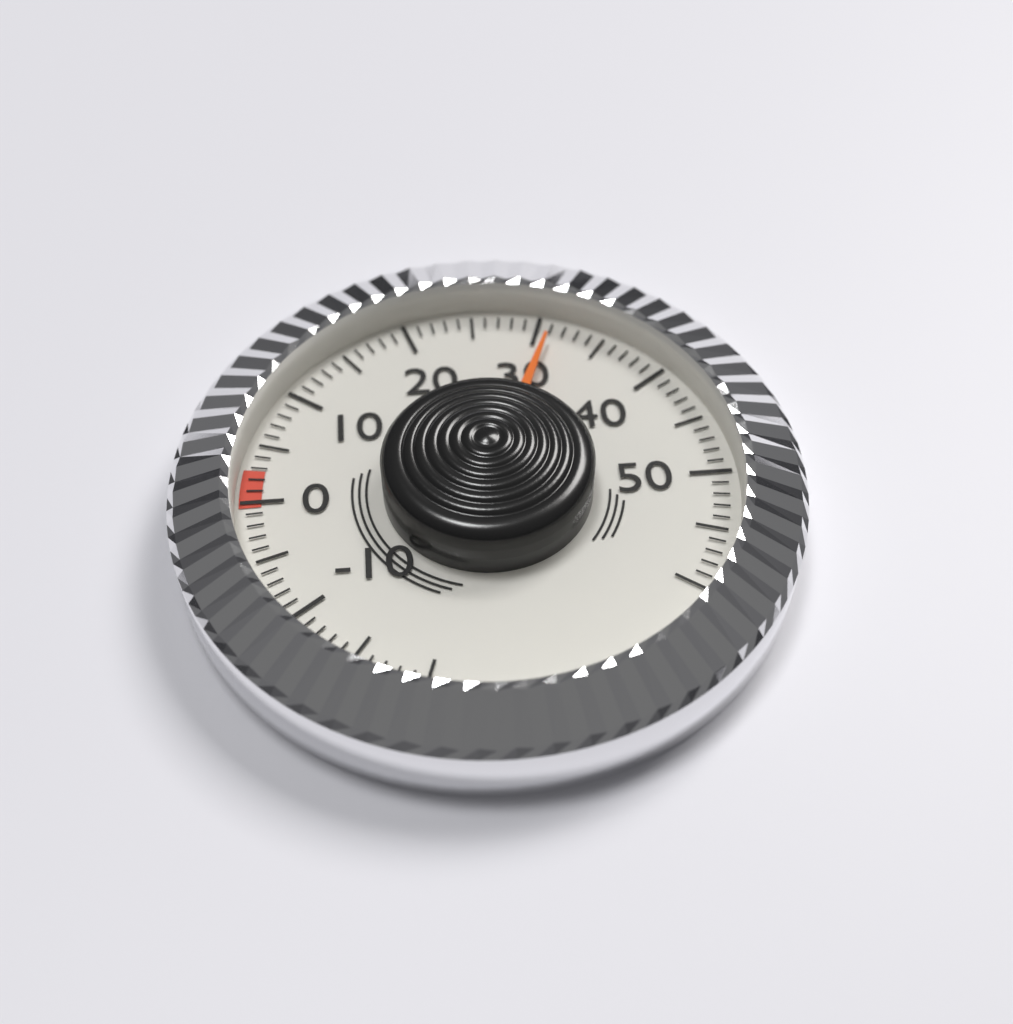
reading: 31 (no unit)
